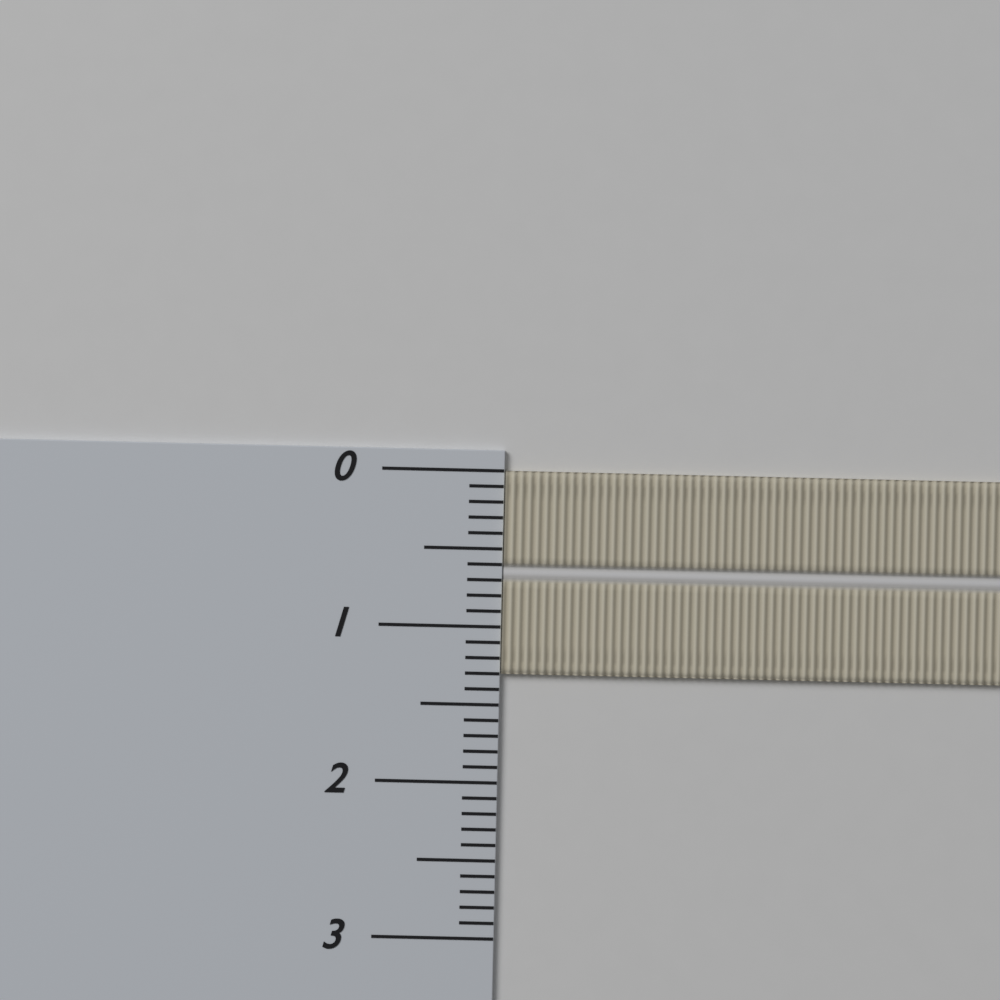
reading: 1.3 (no unit)
